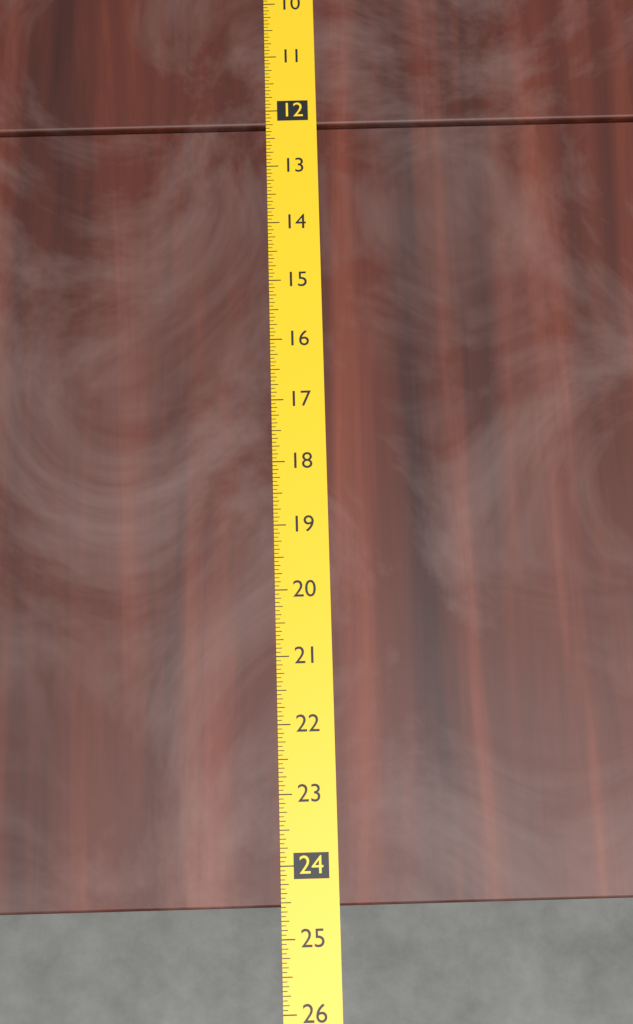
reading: 24.5625 (no unit)
